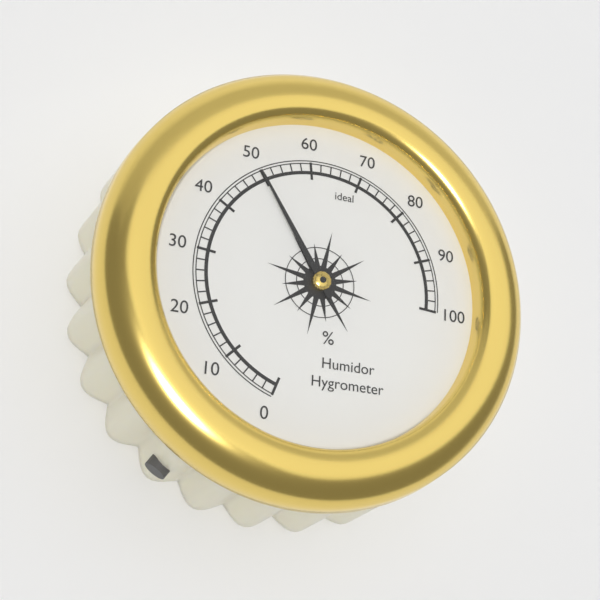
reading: 50 %
